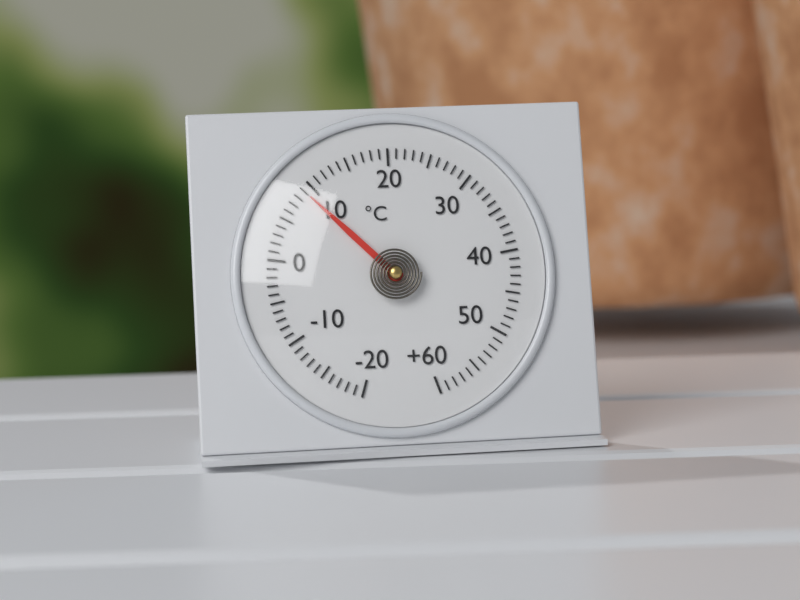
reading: 9 °C
